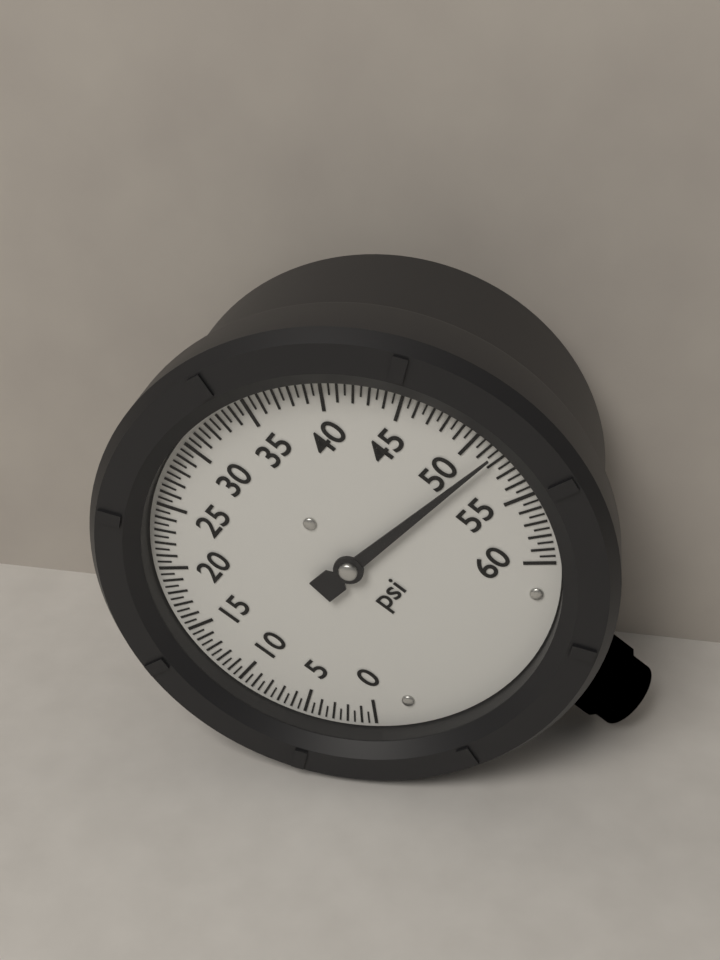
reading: 51.5 psi
